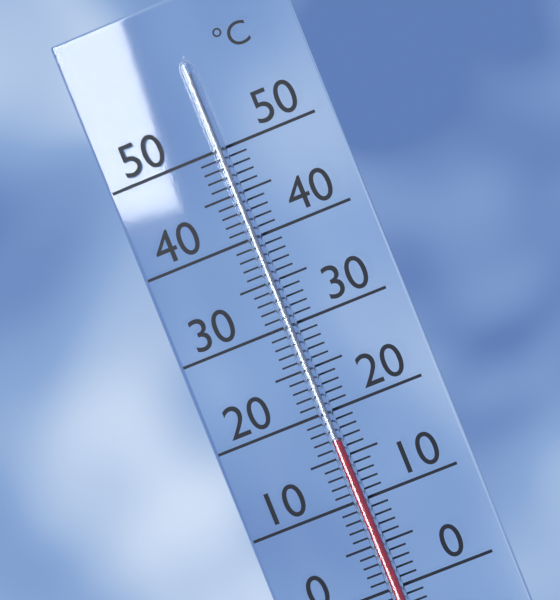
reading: 17 °C
